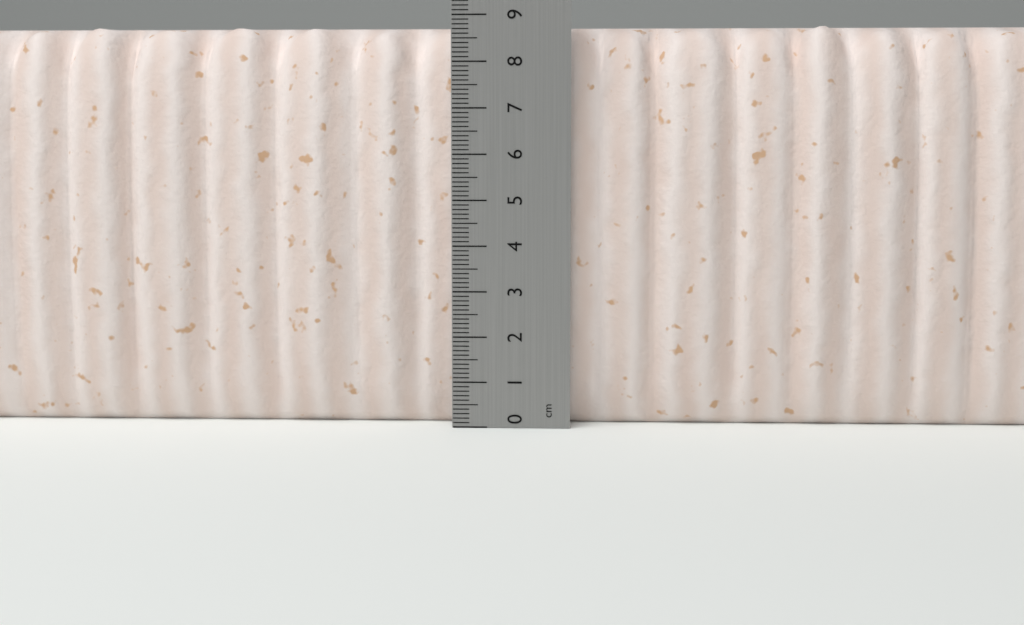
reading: 8.8 cm
